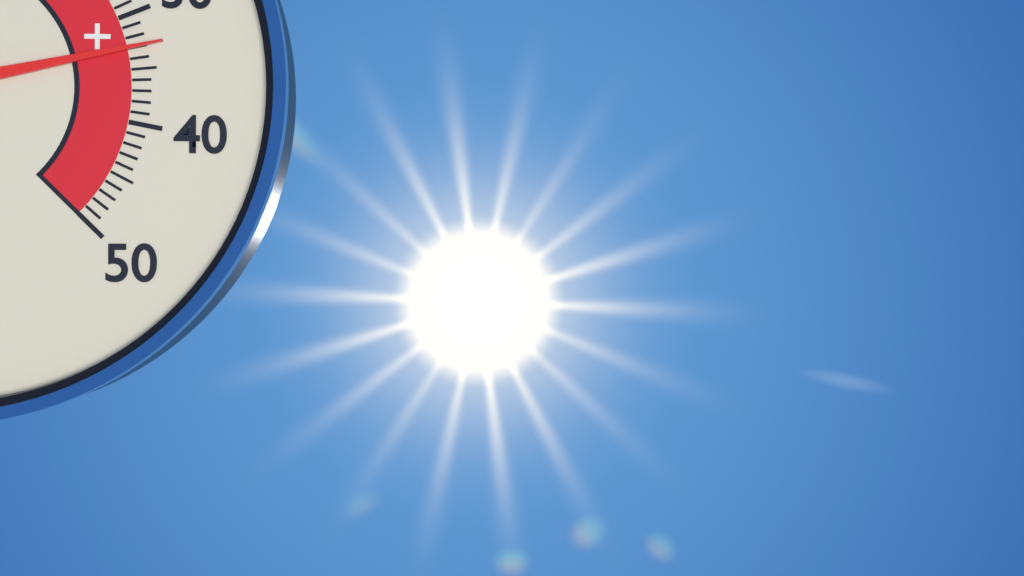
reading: 33 °C
